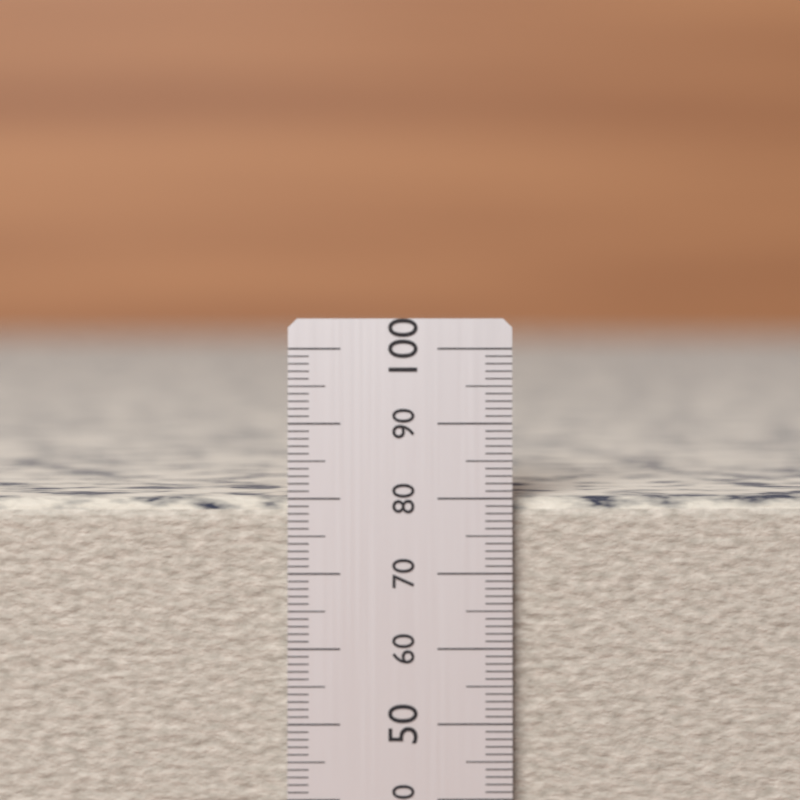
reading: 81 (no unit)
